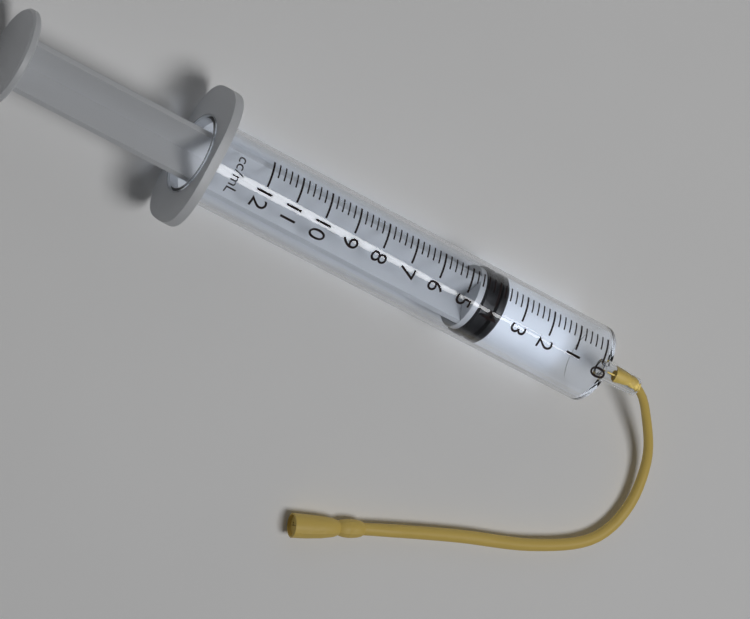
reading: 3.6 ml
